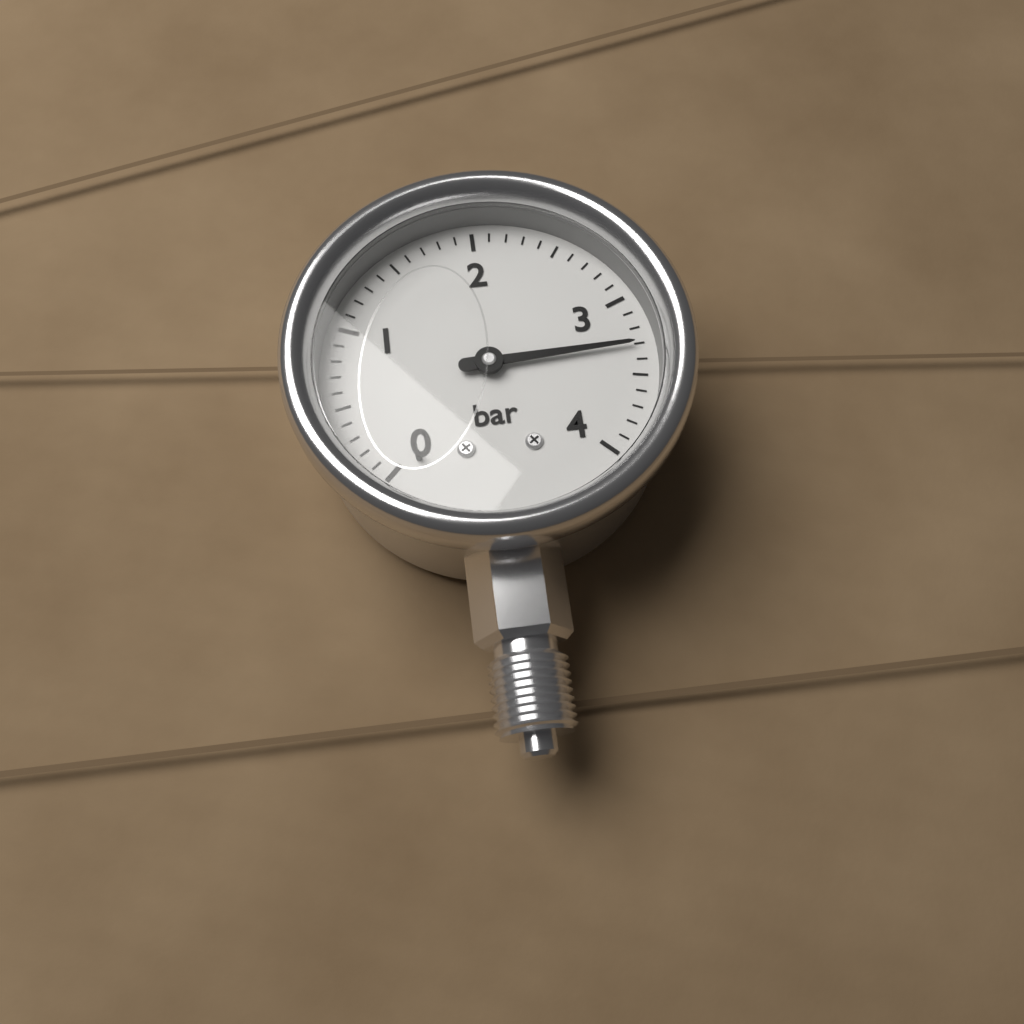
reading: 3.3 bar
